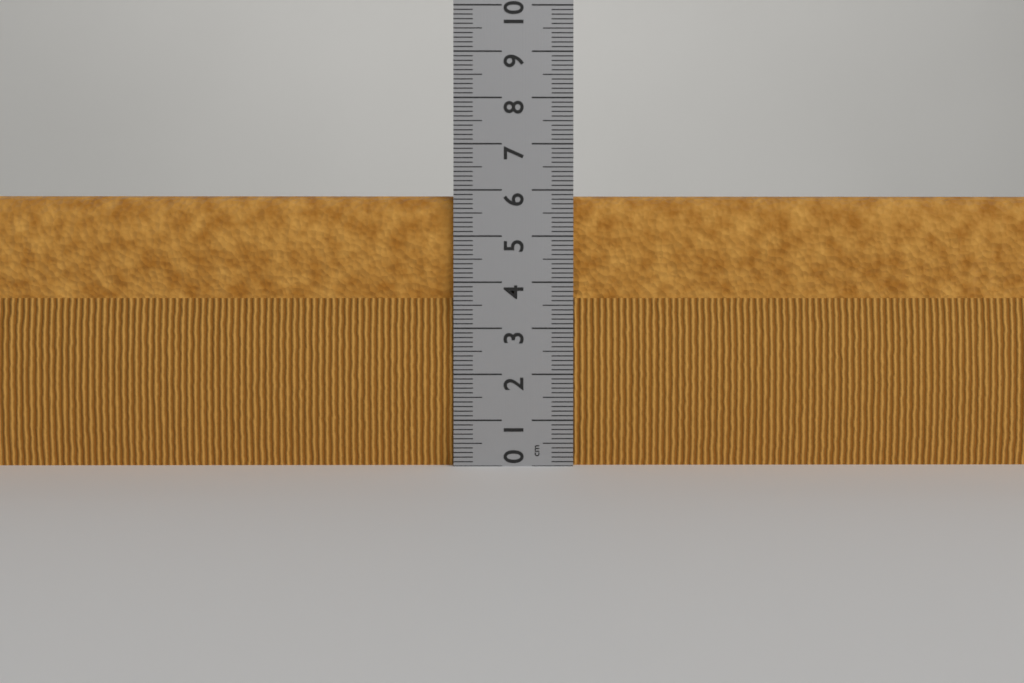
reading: 5.9 cm
